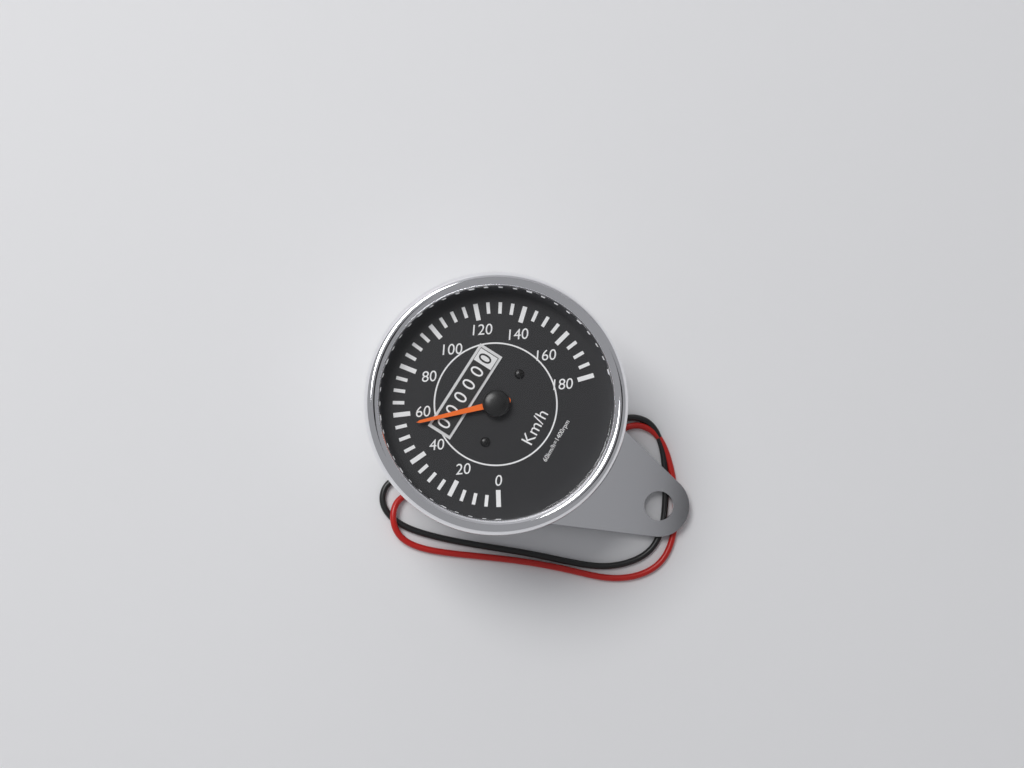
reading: 55 km/h
